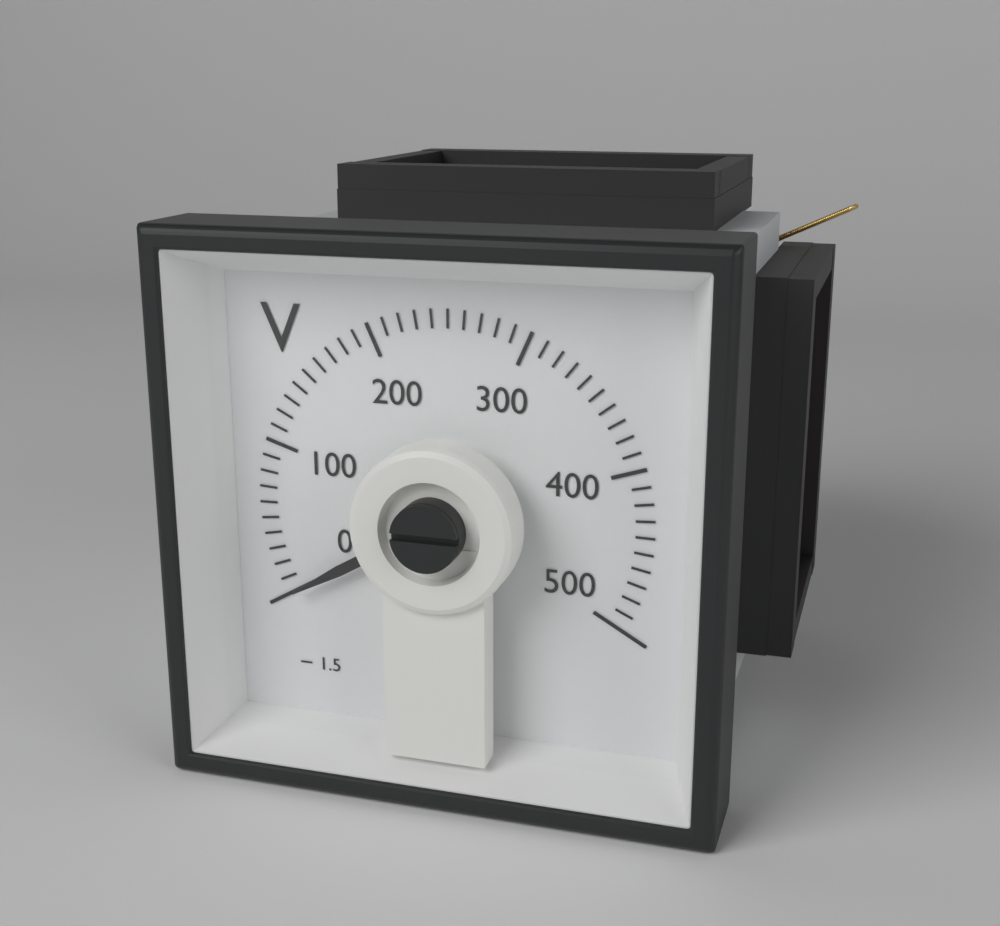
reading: 0 V
